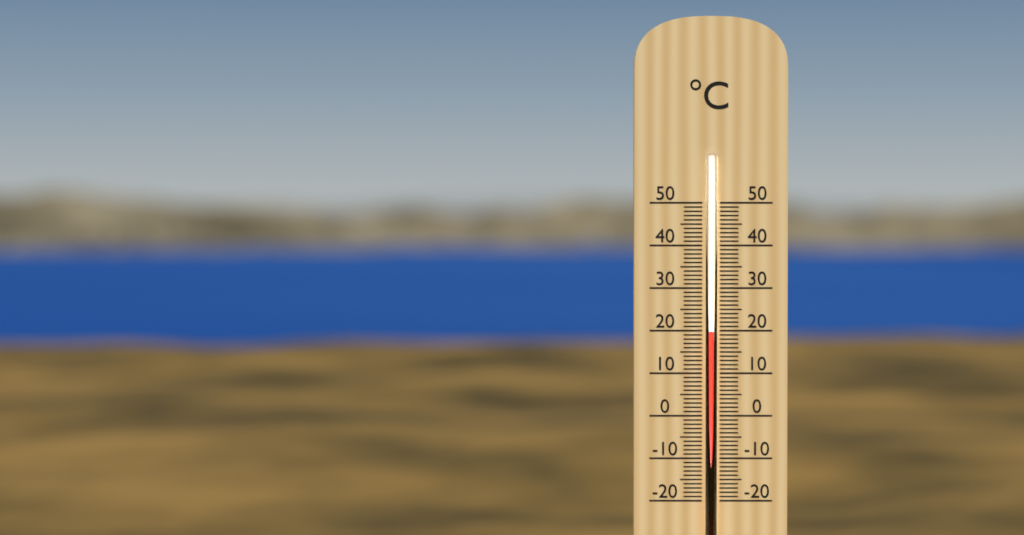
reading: 20 °C
